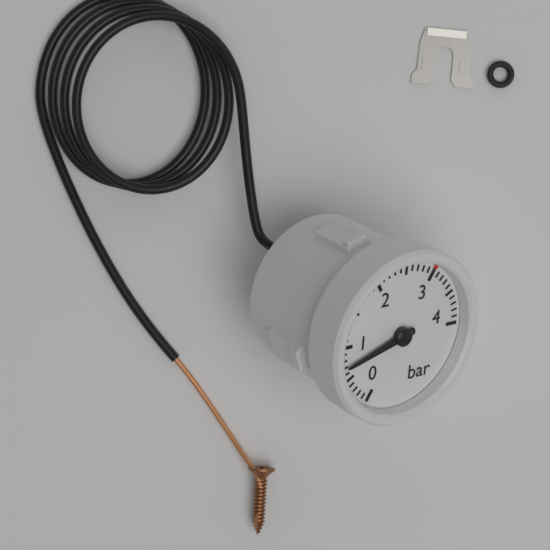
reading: 0.7 bar
